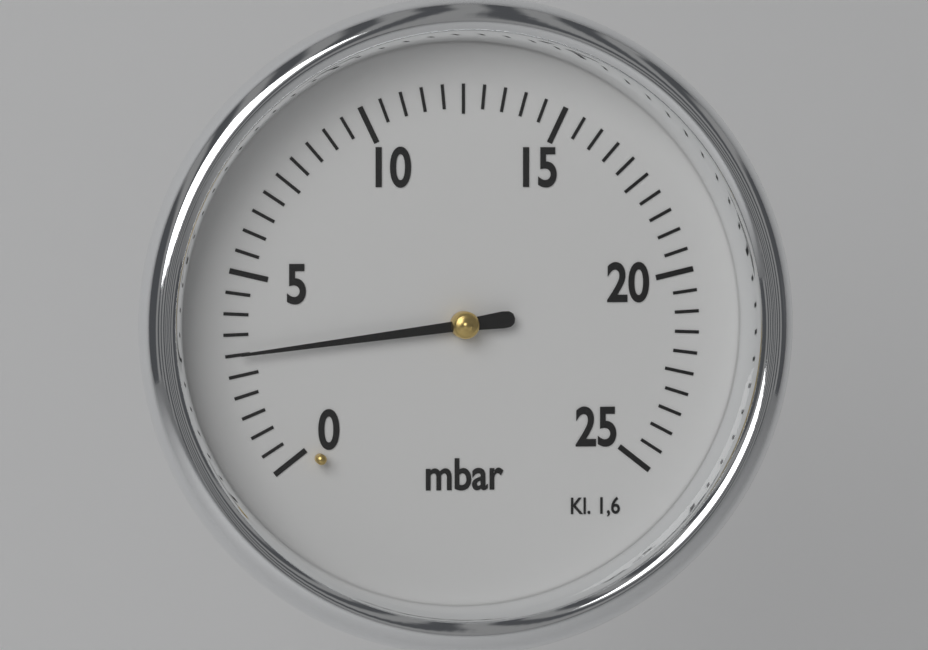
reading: 3.0 mbar
